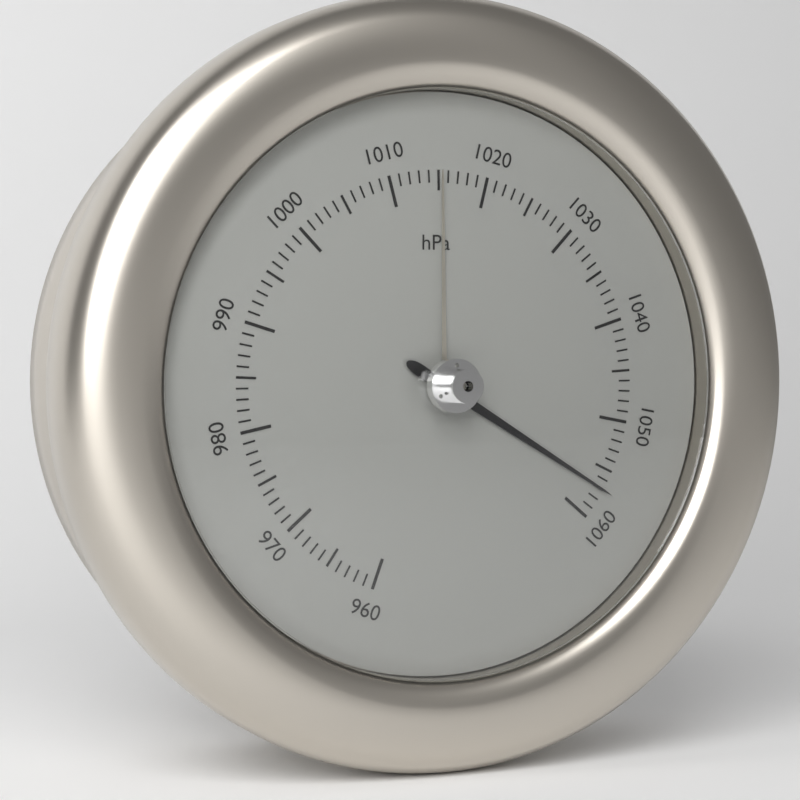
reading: 1057 hPa
